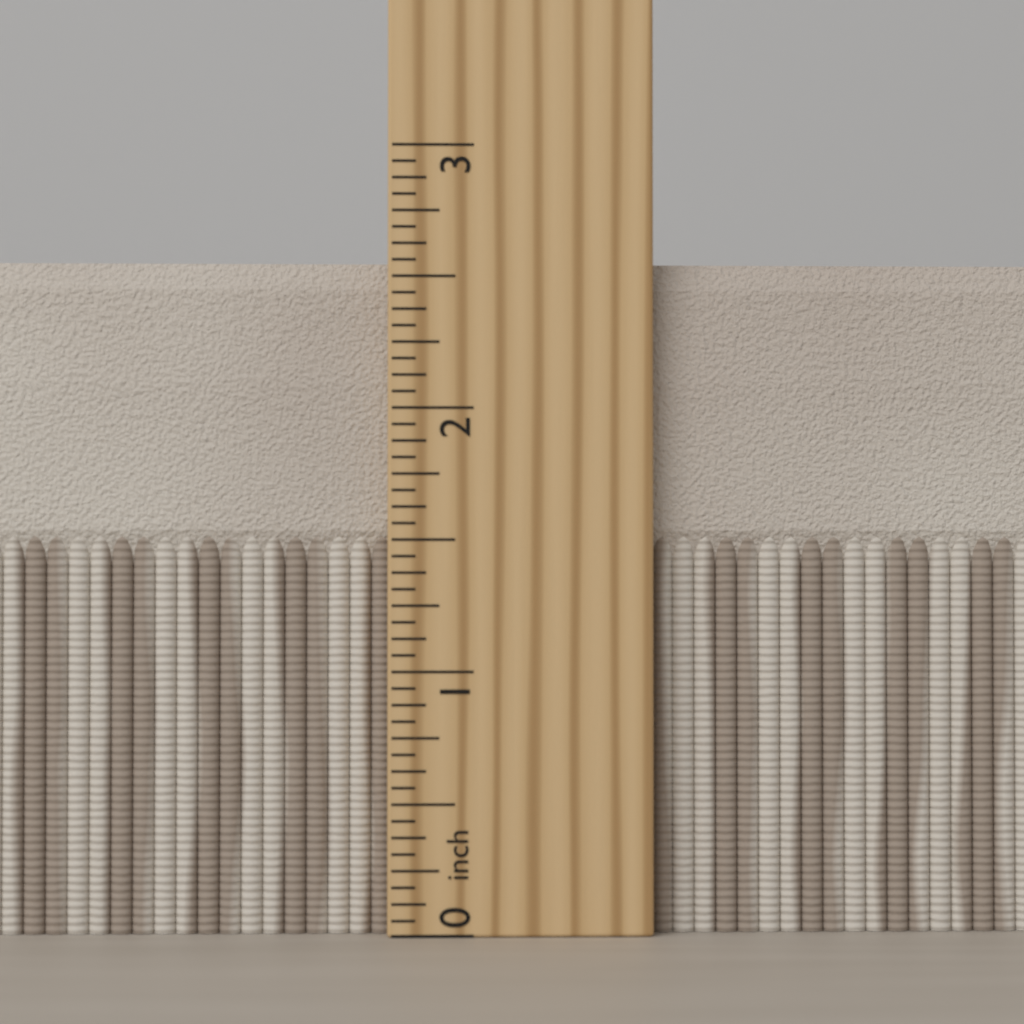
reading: 2.5625 inch
